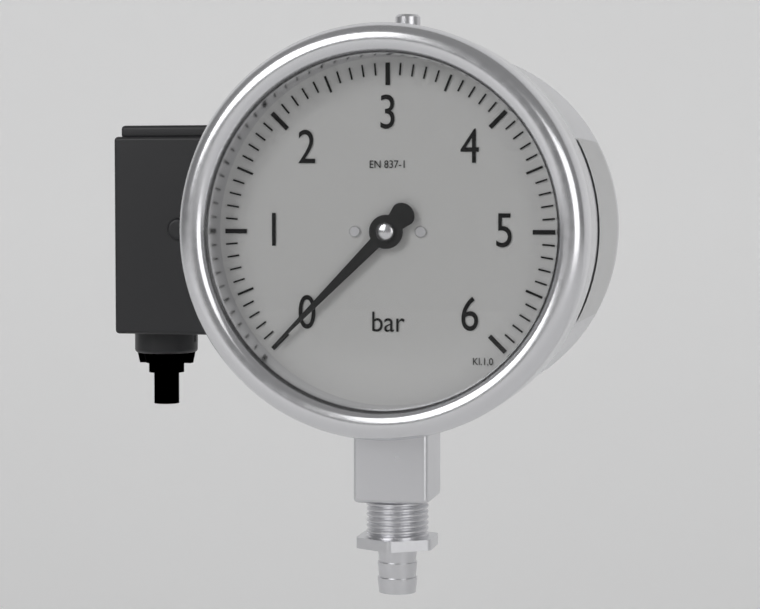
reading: 0.0 bar
